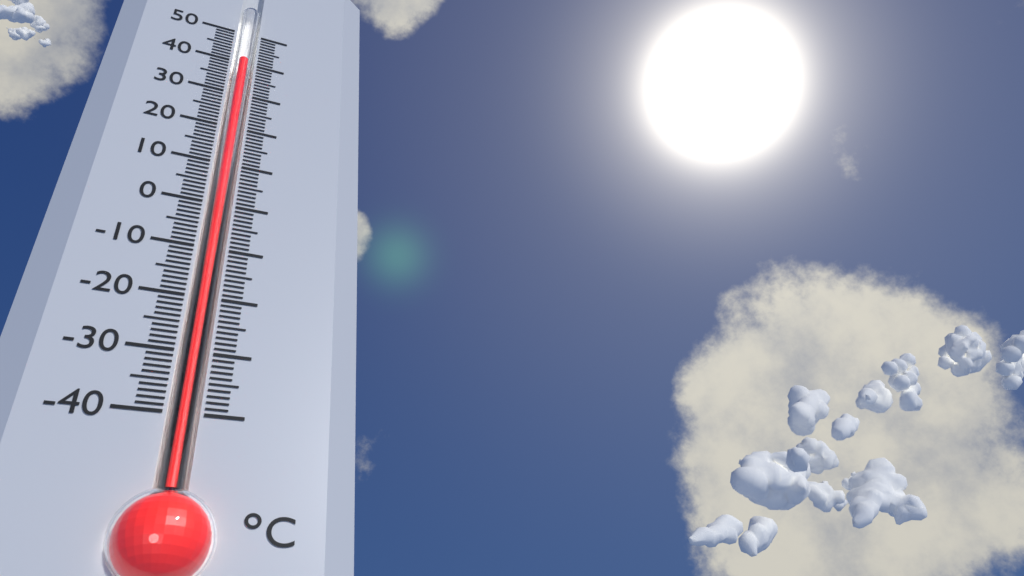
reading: 41 °C
